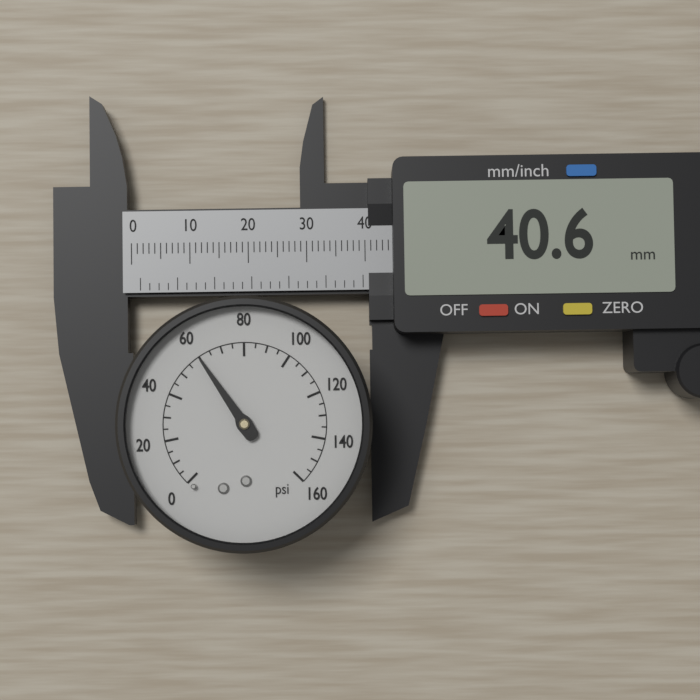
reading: 60 psi
